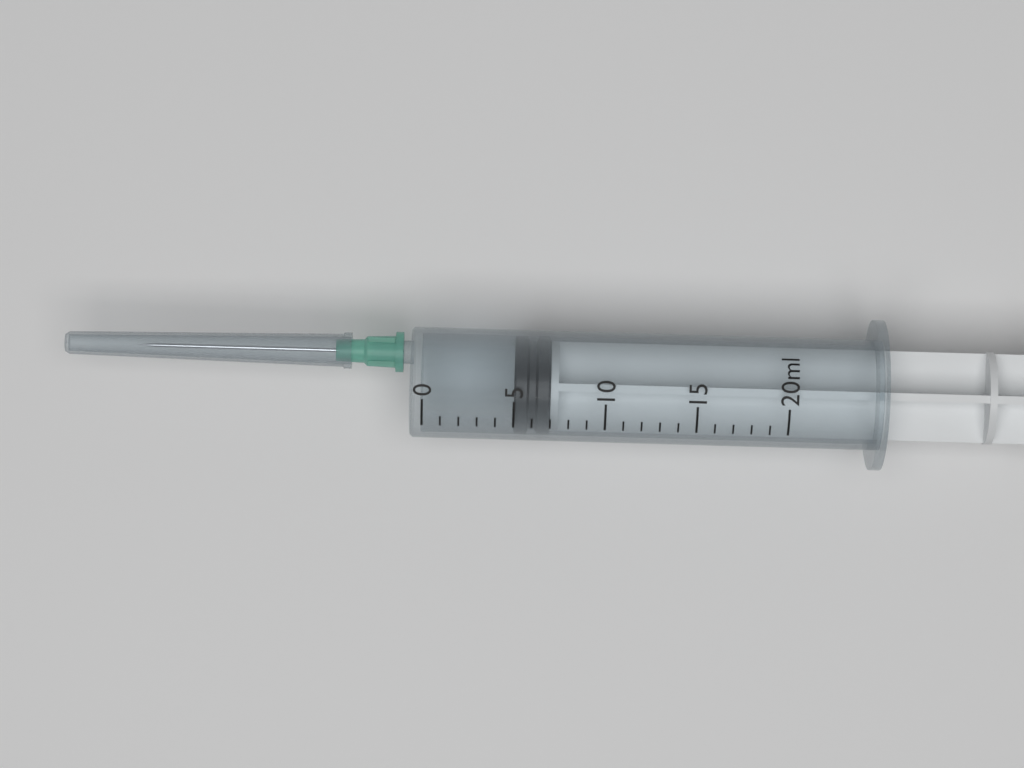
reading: 5 ml
